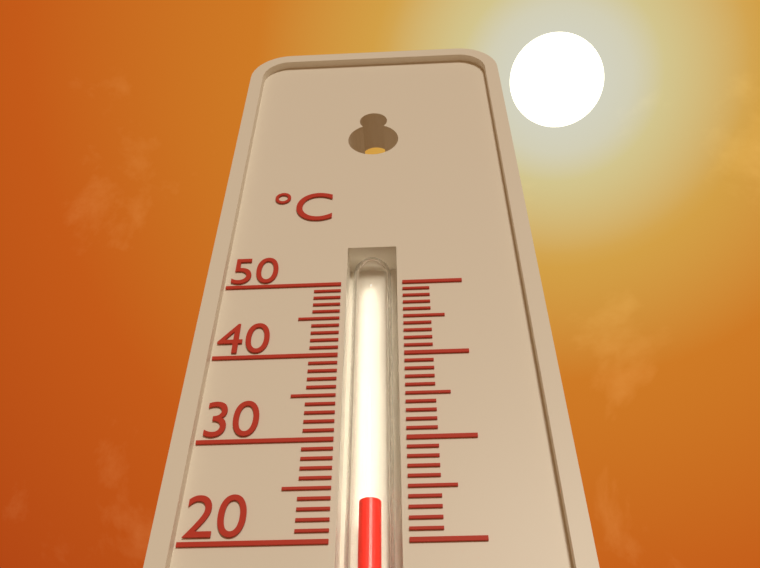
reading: 24 °C
